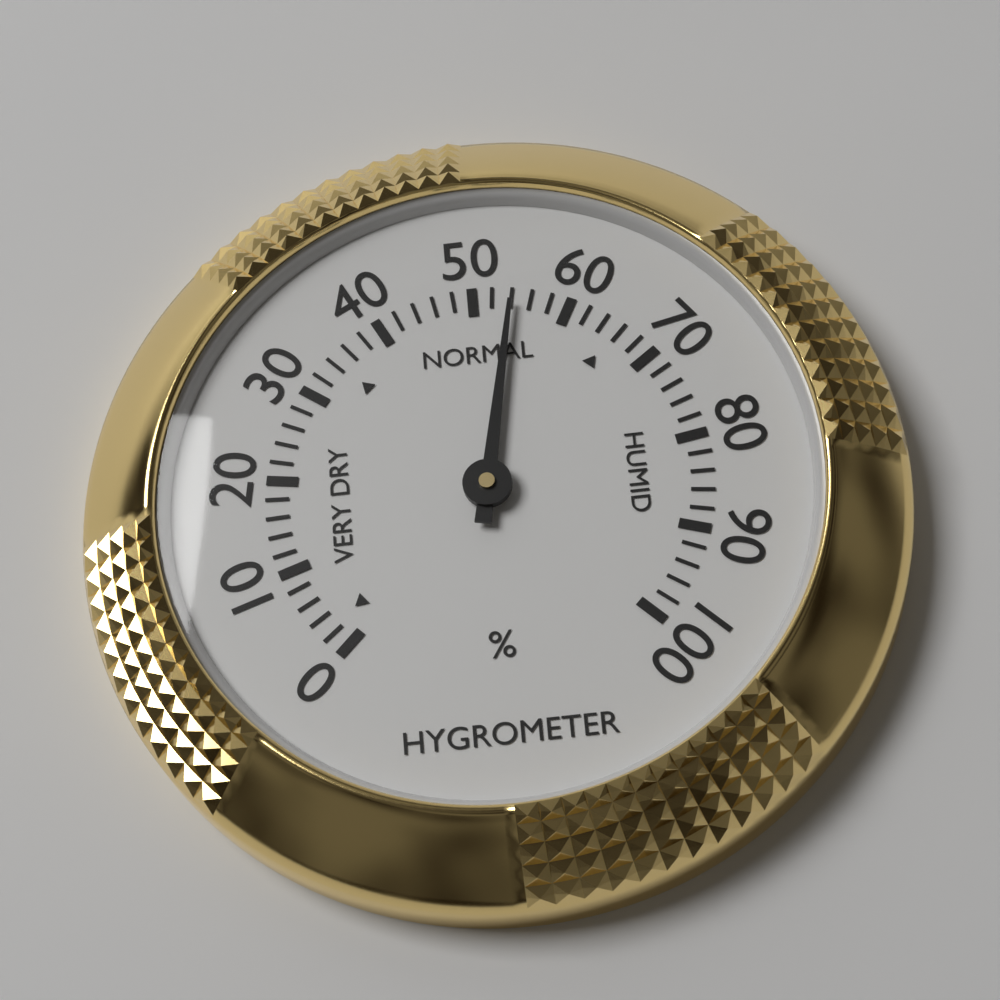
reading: 54 %
